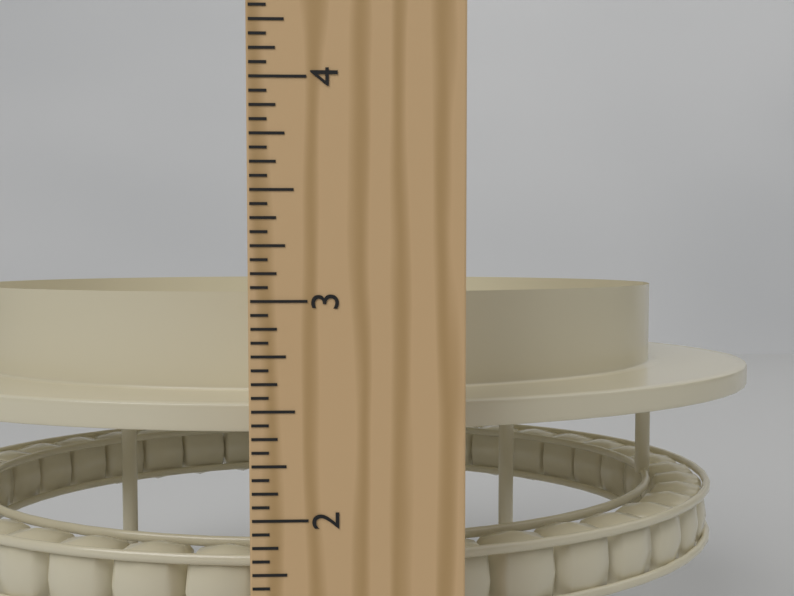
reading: 3.0000 in
